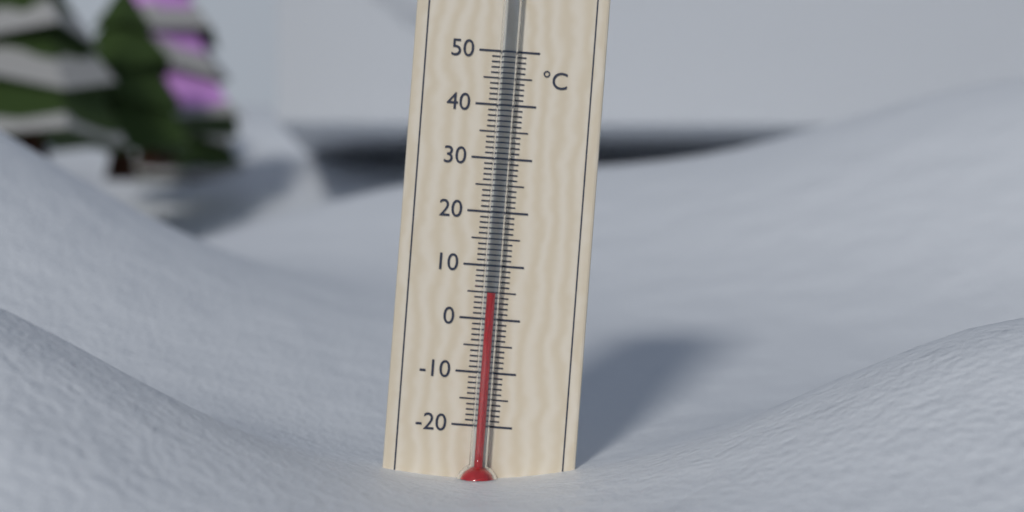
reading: 5 °C
